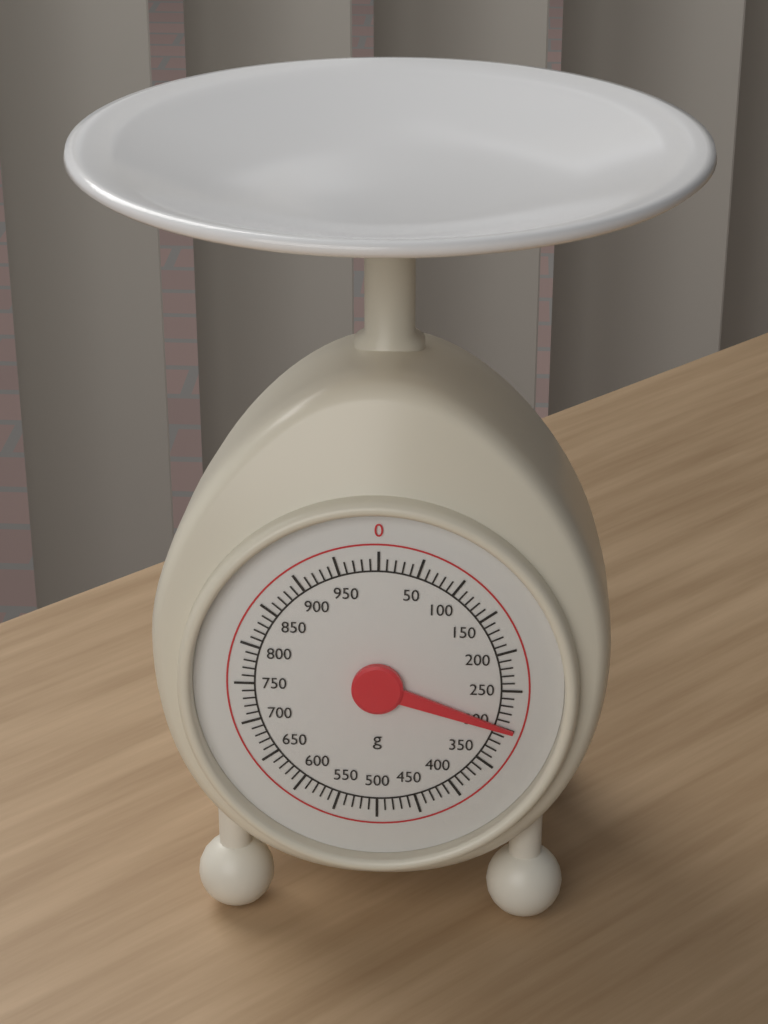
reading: 300 g
